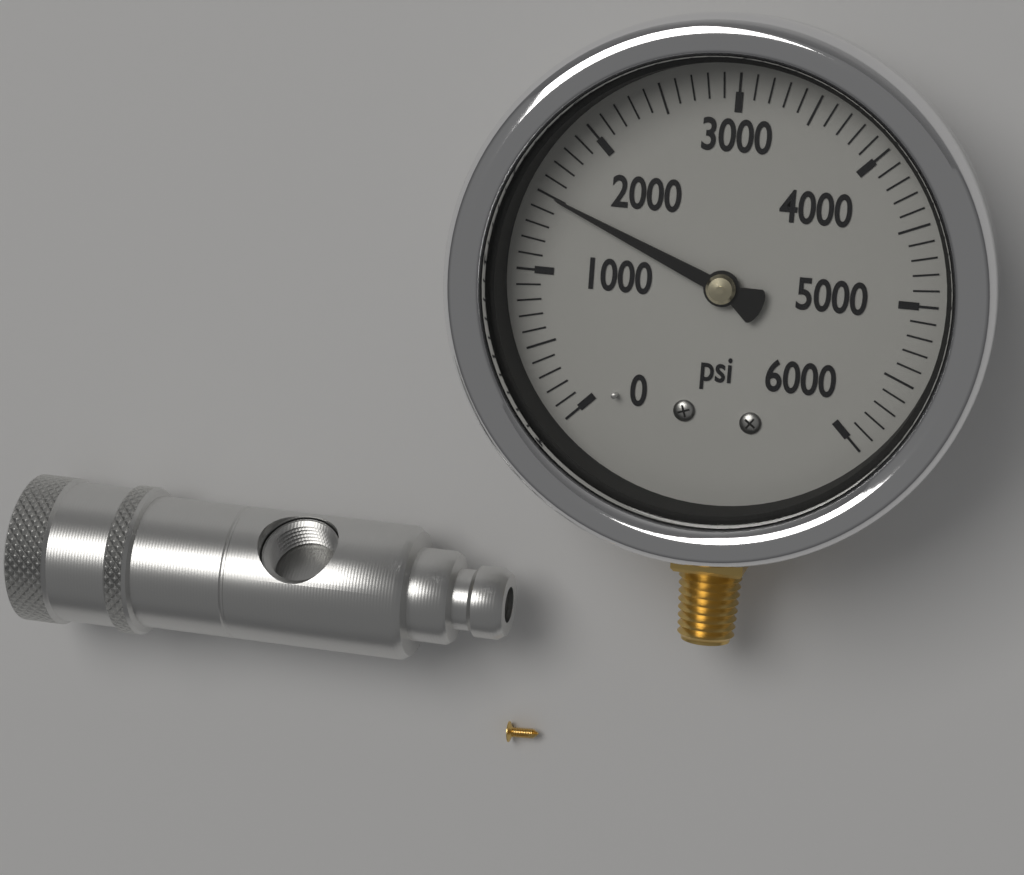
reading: 1500 psi
